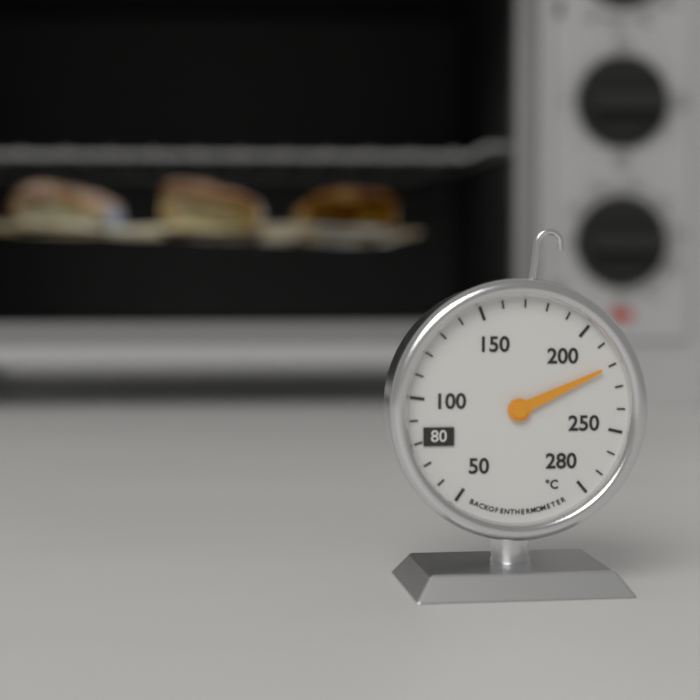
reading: 220 °C
